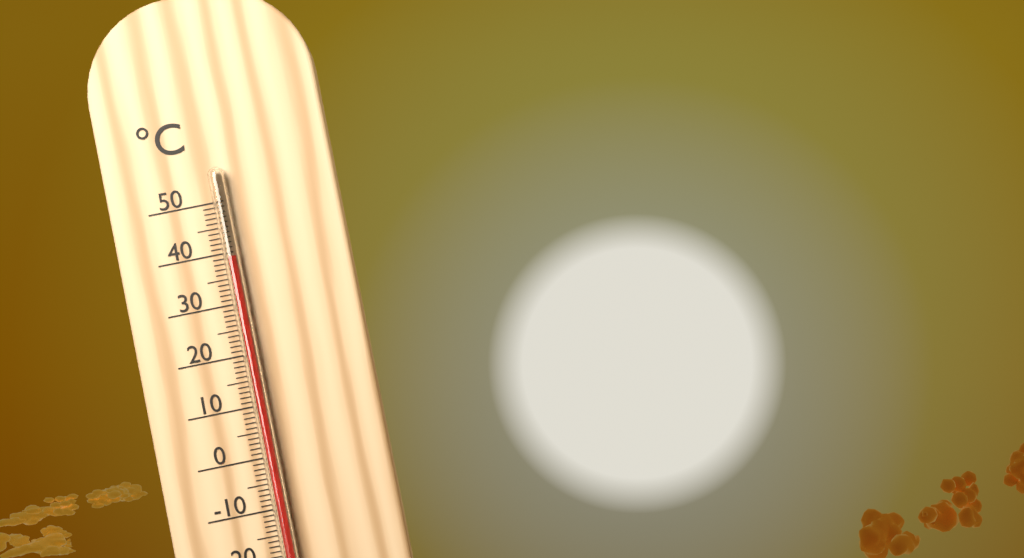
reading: 39 °C
